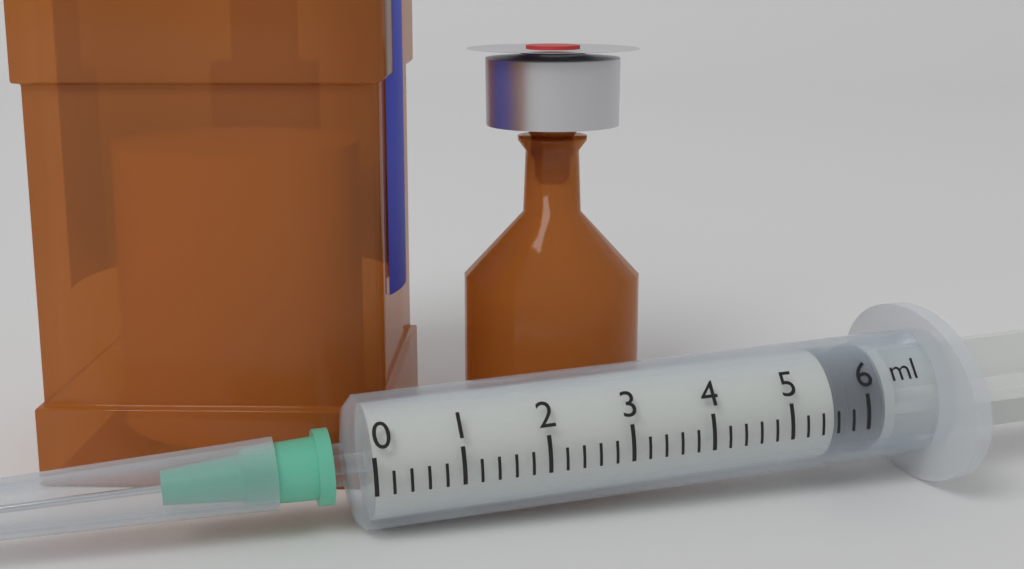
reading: 5.6 ml
